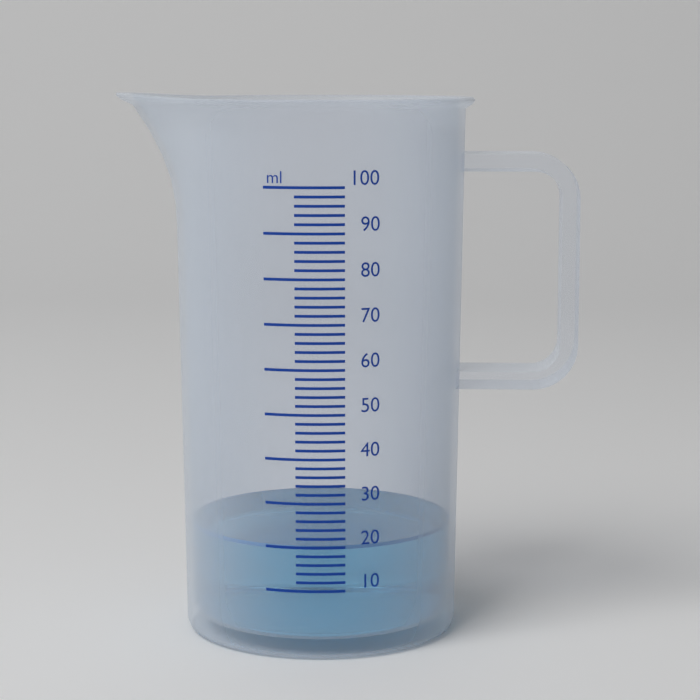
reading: 20 ml
